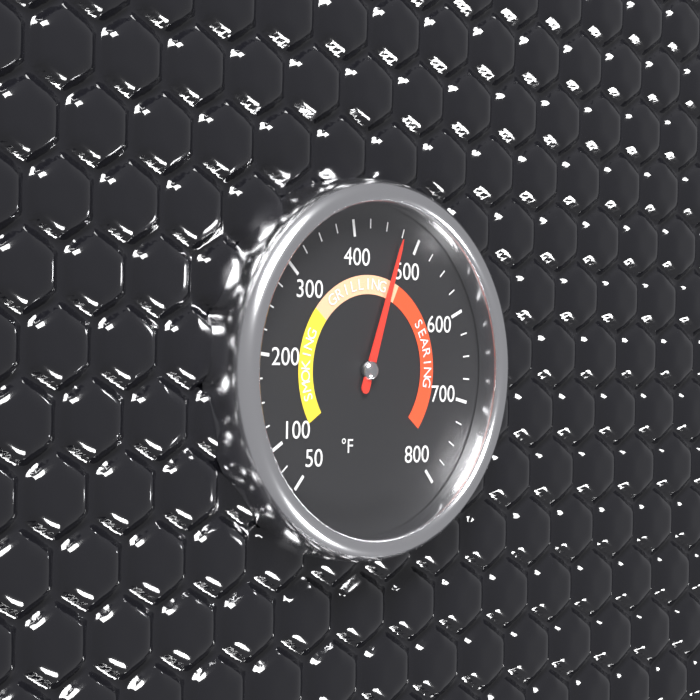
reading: 475 °F
